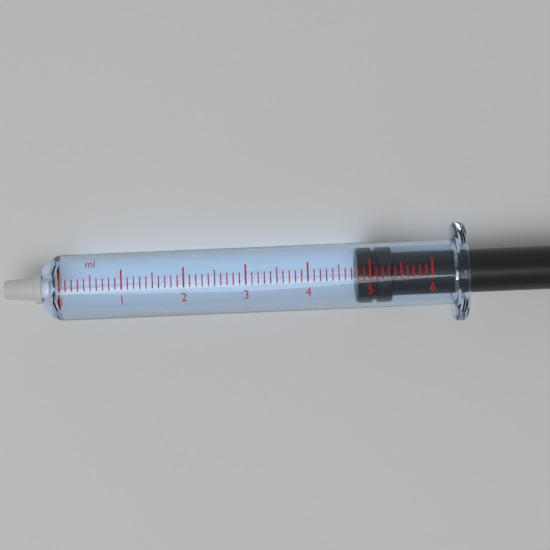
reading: 4.8 ml
